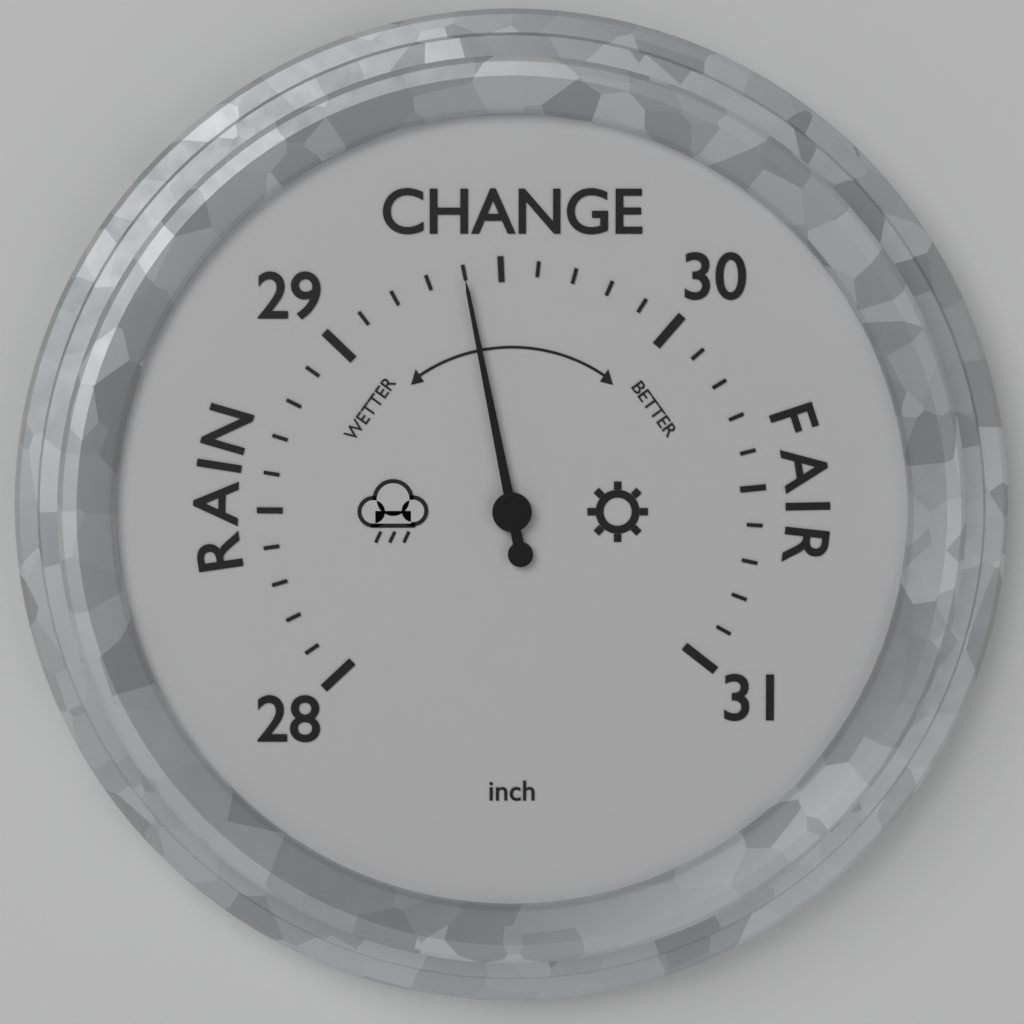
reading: 29.4 inch
